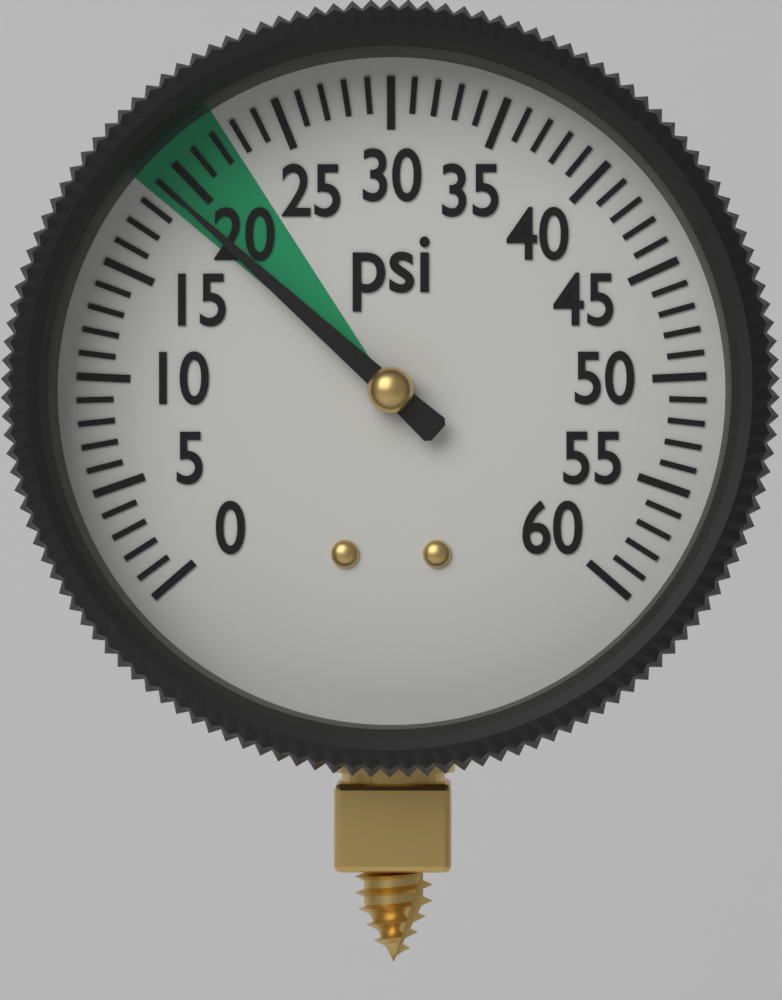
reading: 19 psi
